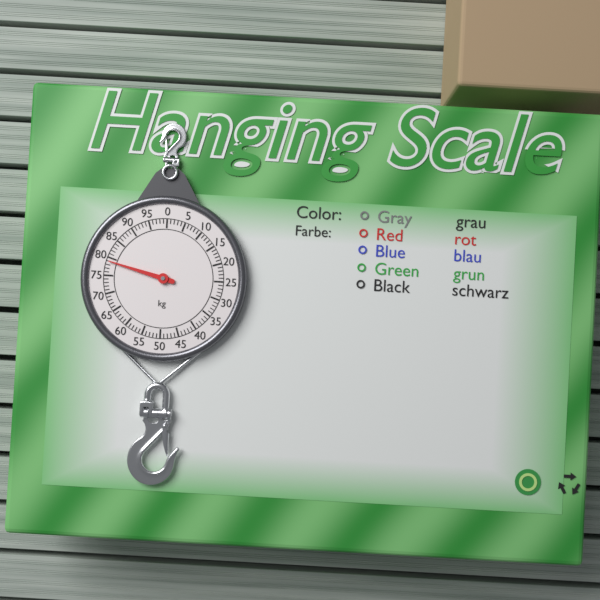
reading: 79 kg
